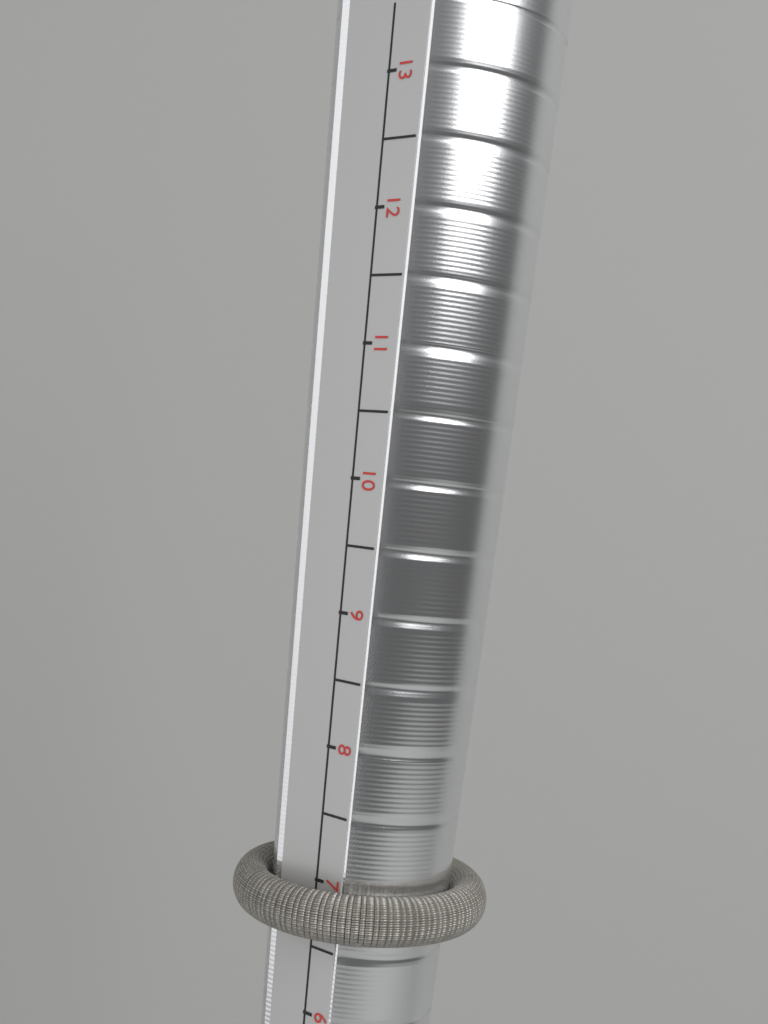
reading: 7.0 (no unit)
